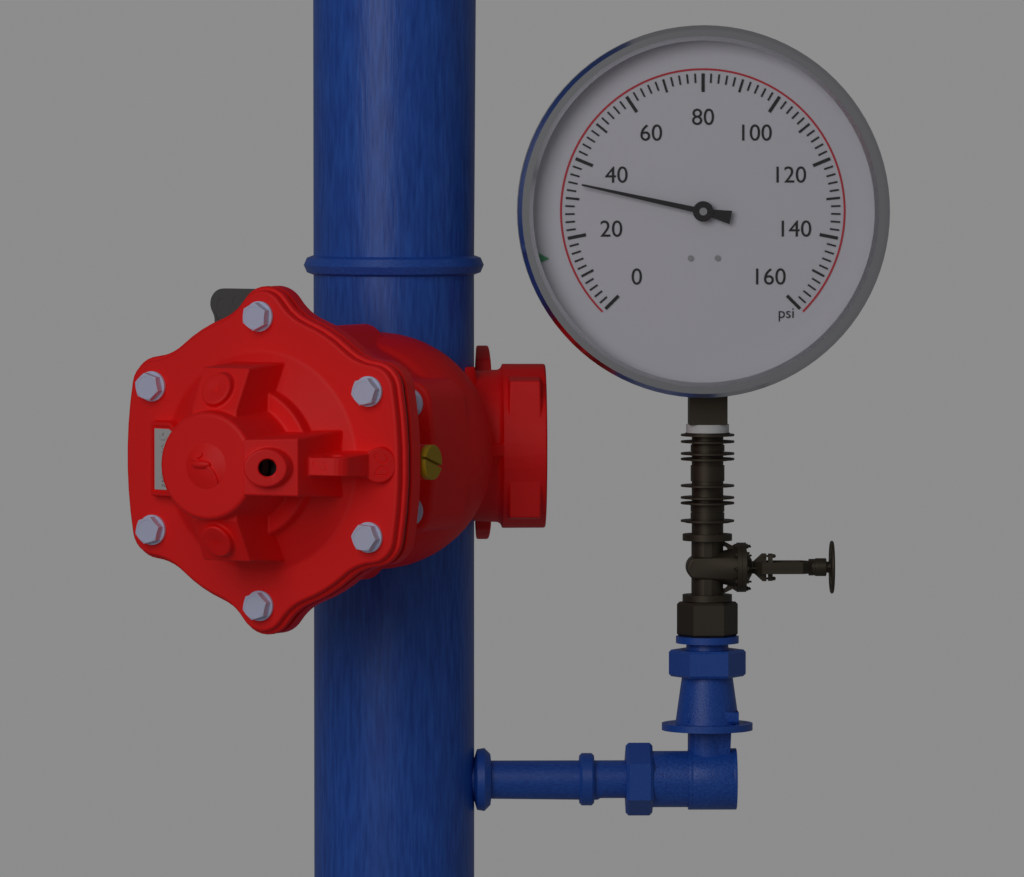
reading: 34 psi
